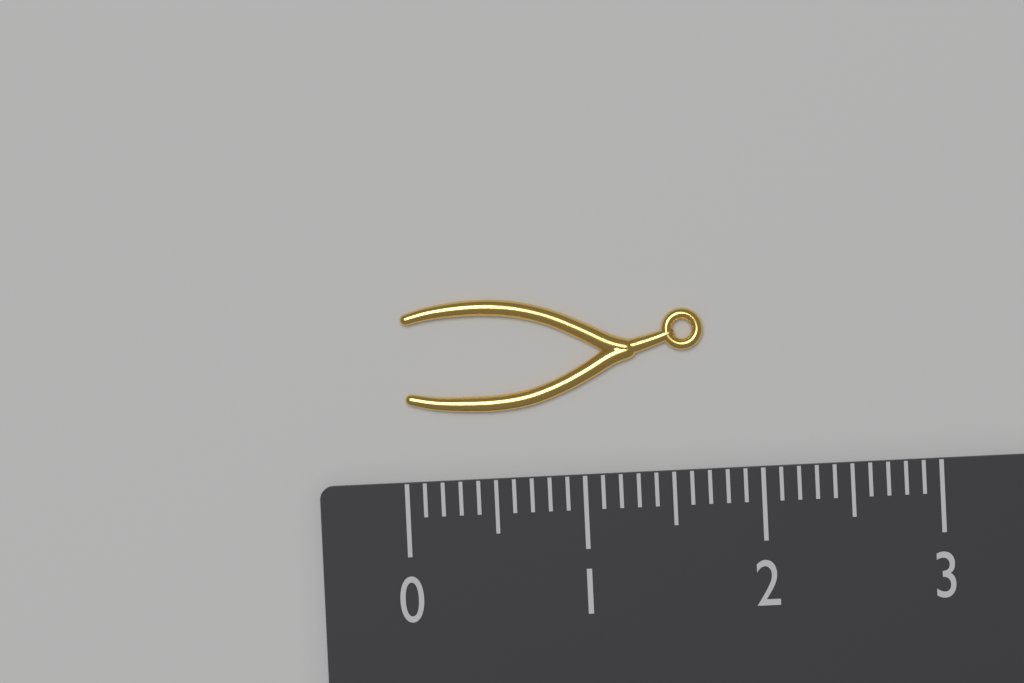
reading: 1.7 (no unit)
